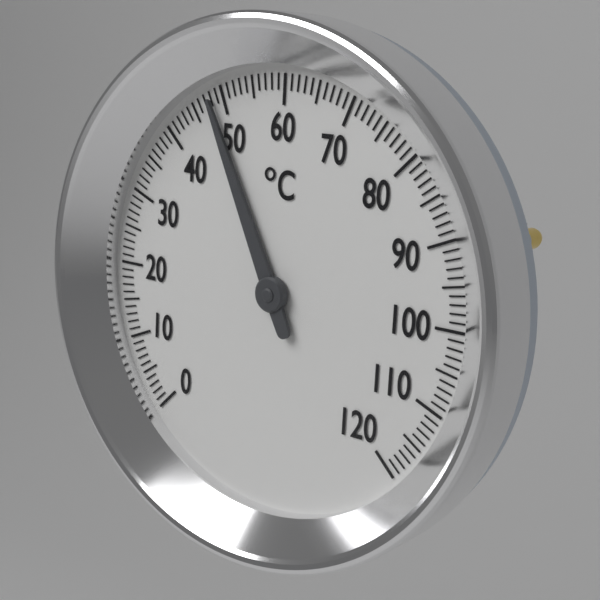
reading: 48 °C
